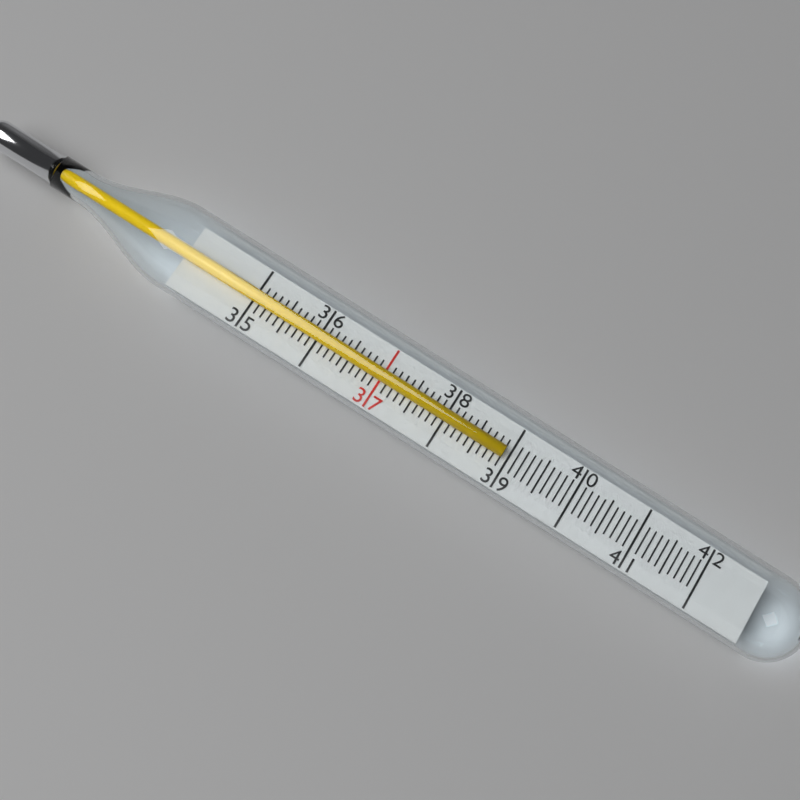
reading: 38.9 (no unit)
